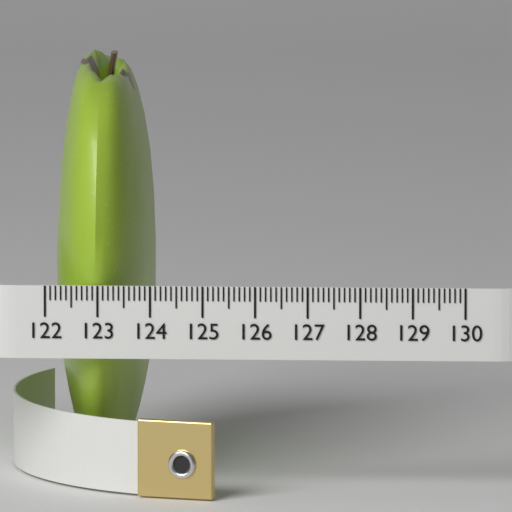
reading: 123.9 (no unit)
